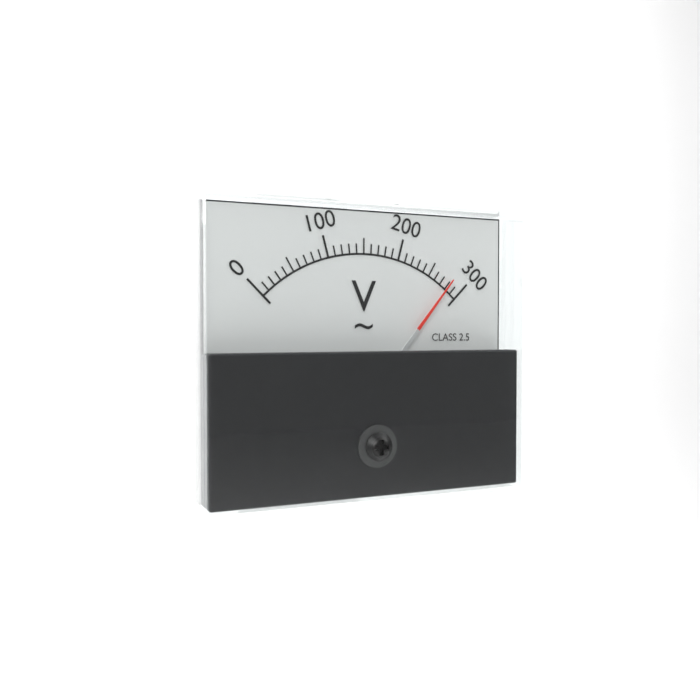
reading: 280 V
